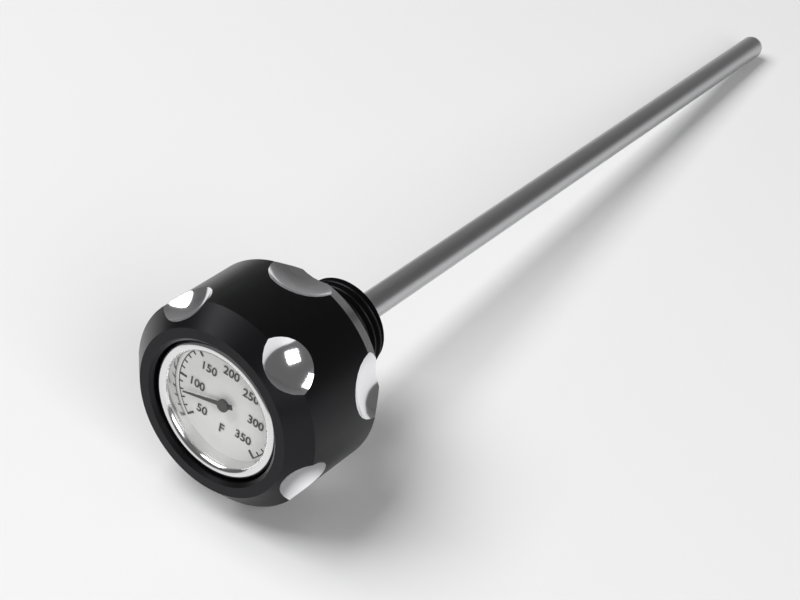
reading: 80 °F
